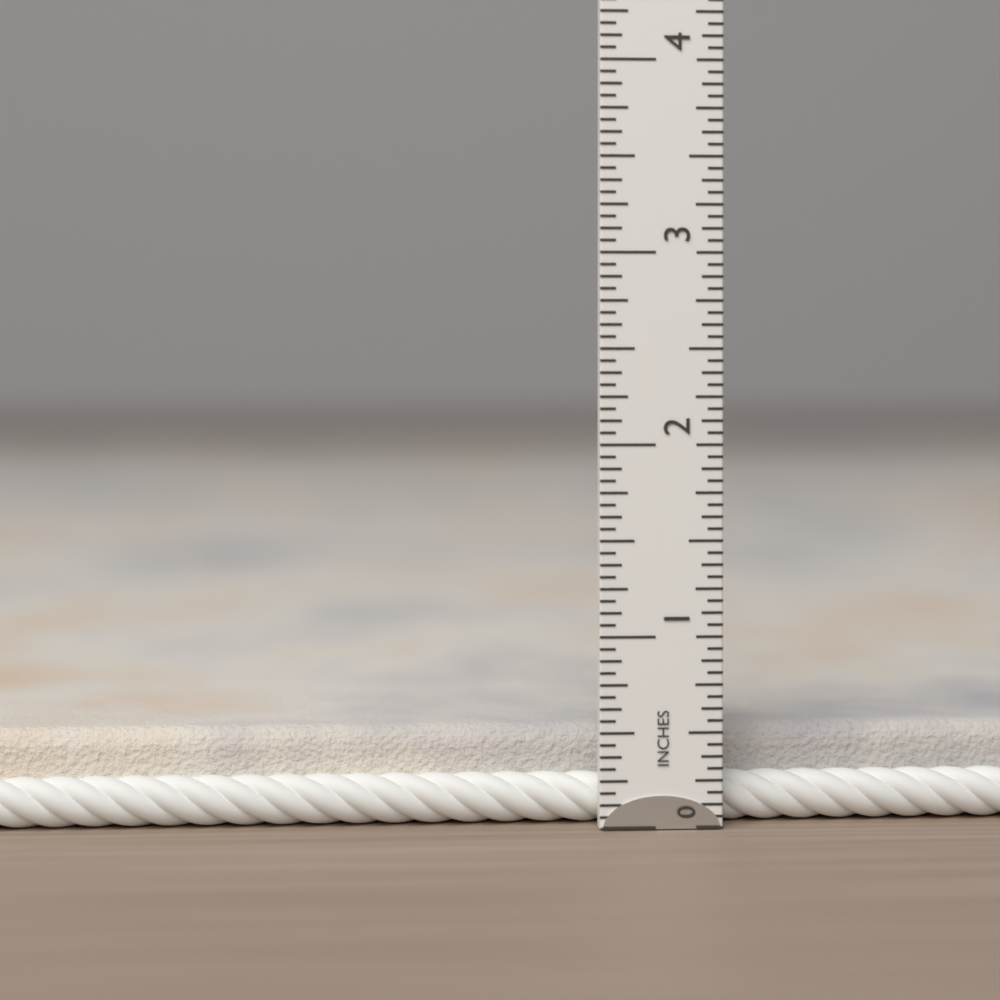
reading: 0.5000 in
